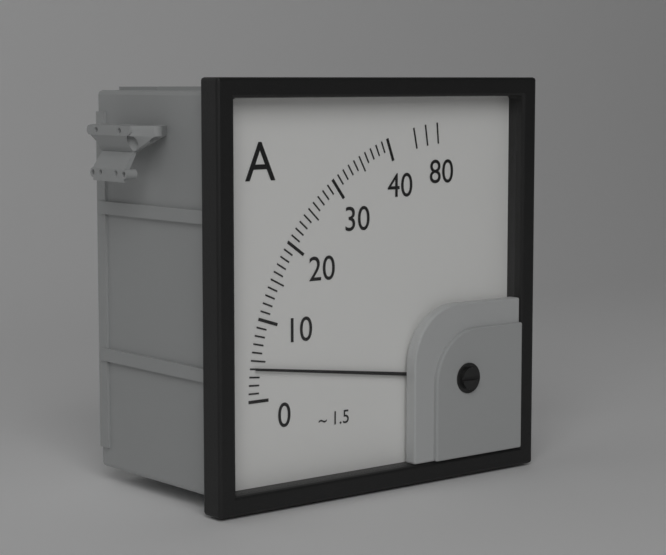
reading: 4 A
